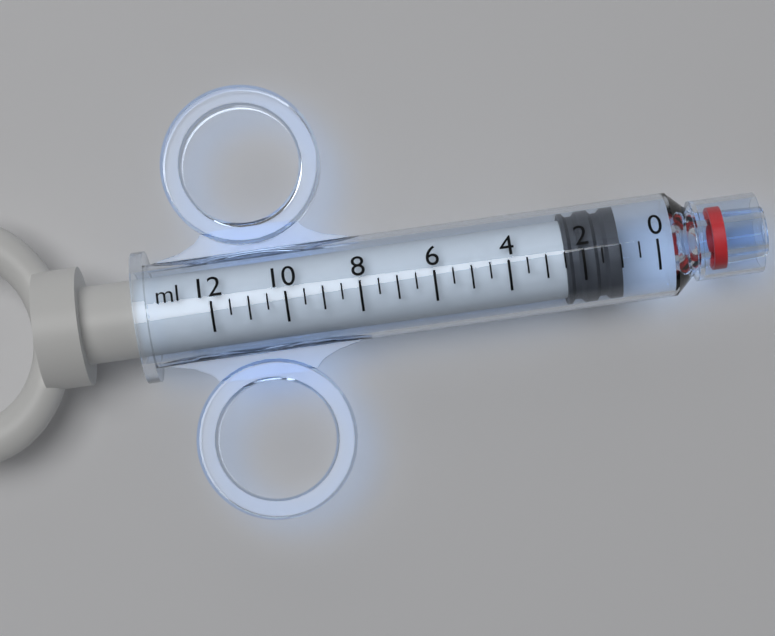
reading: 1.0 ml
